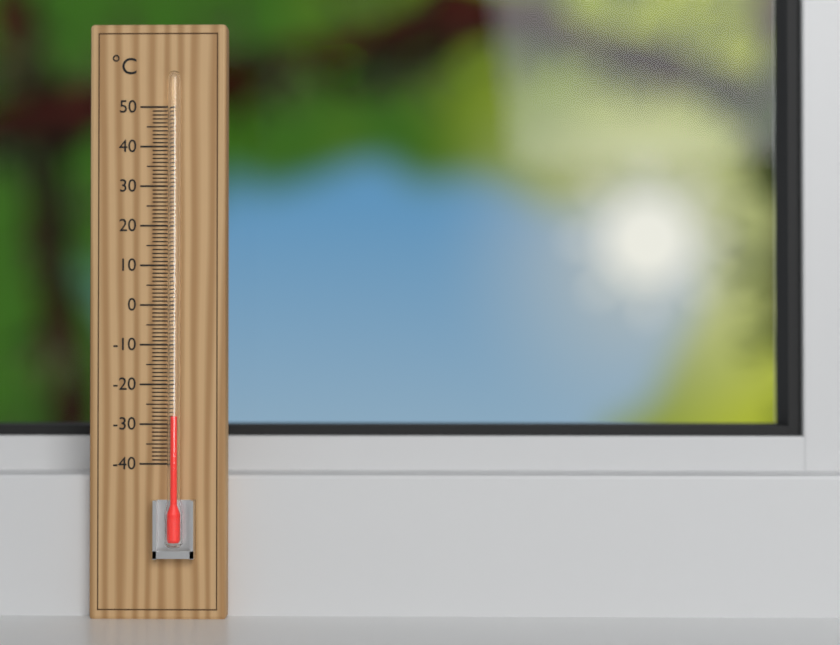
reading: -28 °C
